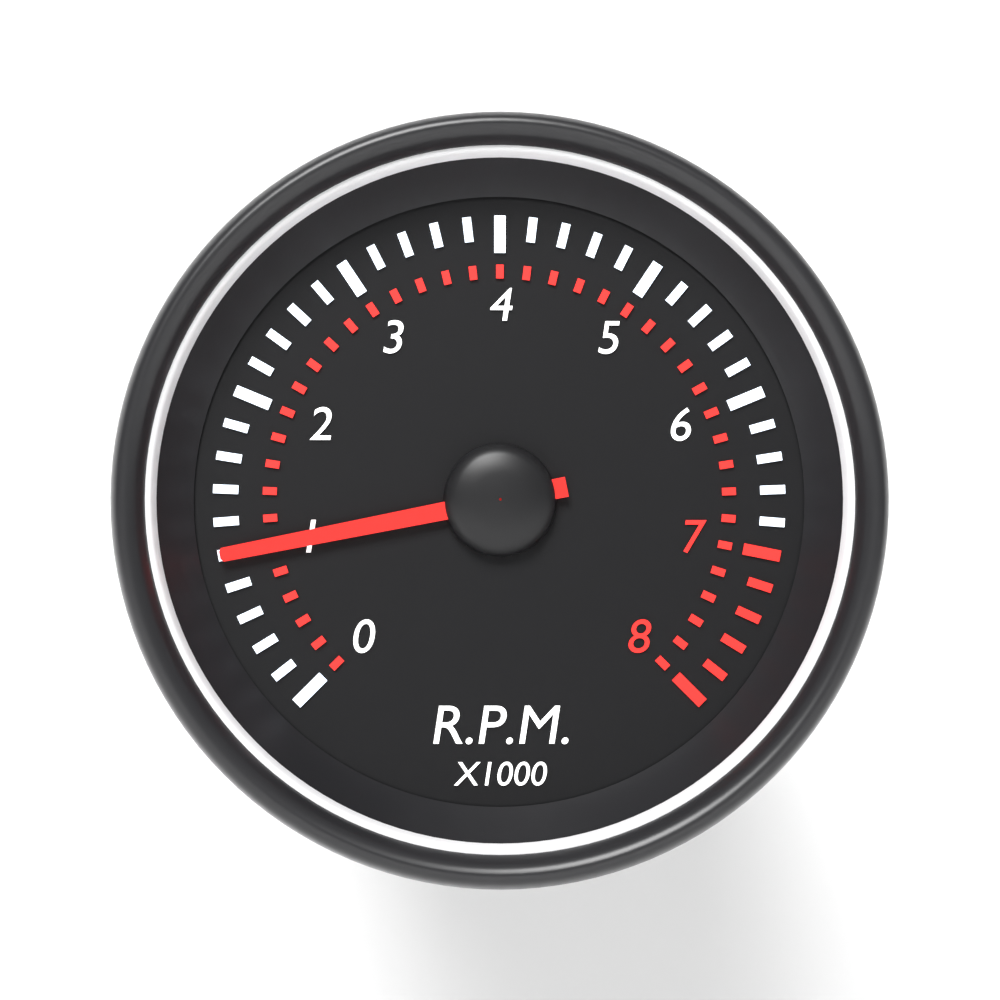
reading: 1.0 x1000 RPM
